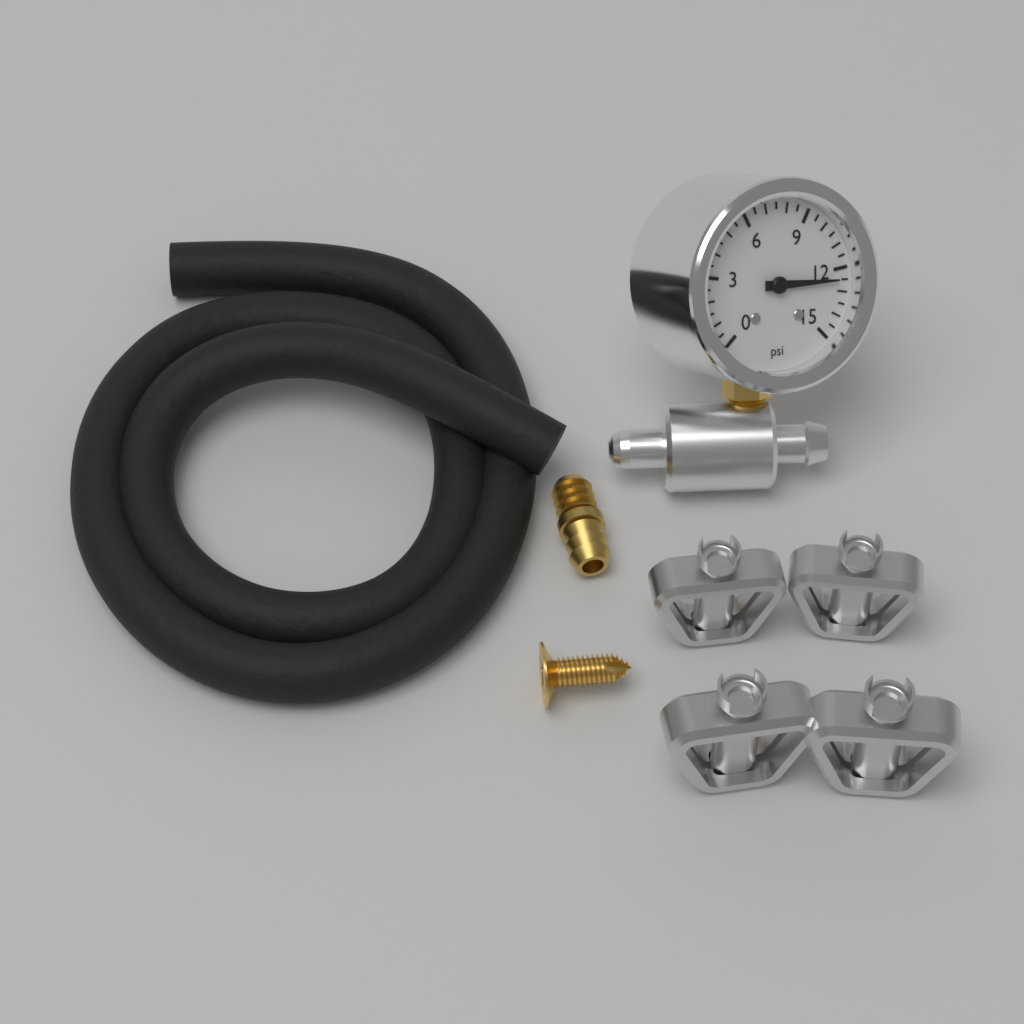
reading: 12.5 psi
